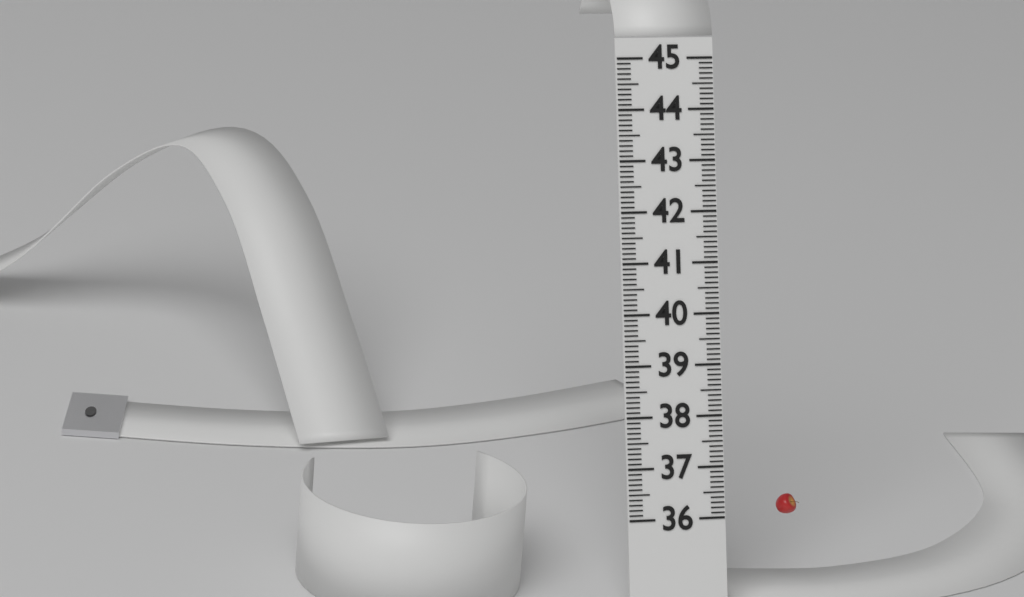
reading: 36.4 (no unit)
